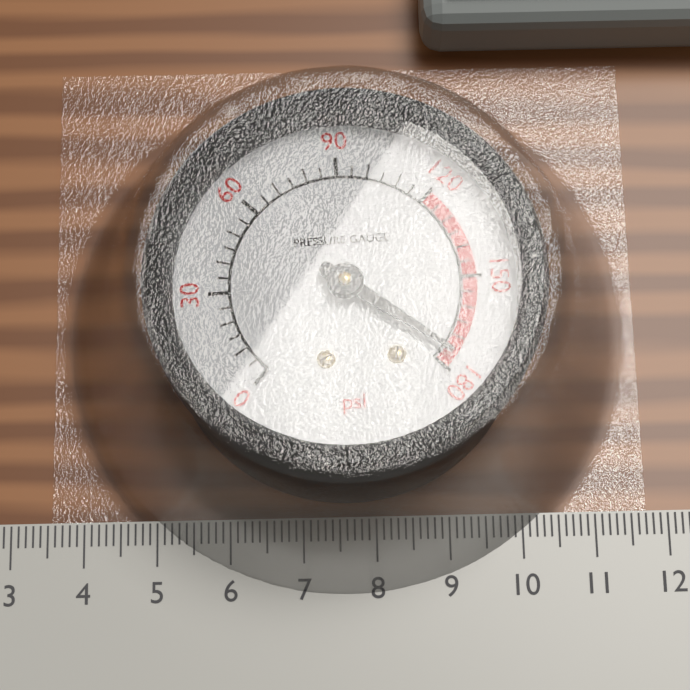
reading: 175 psi
